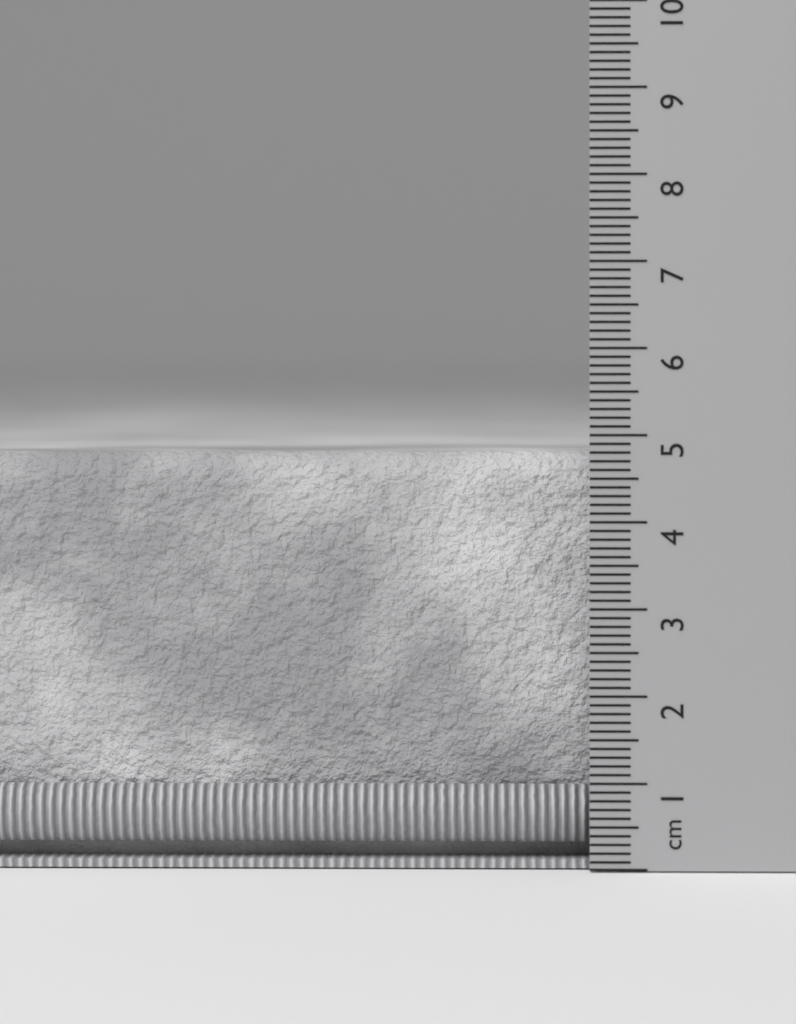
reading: 4.8 cm
